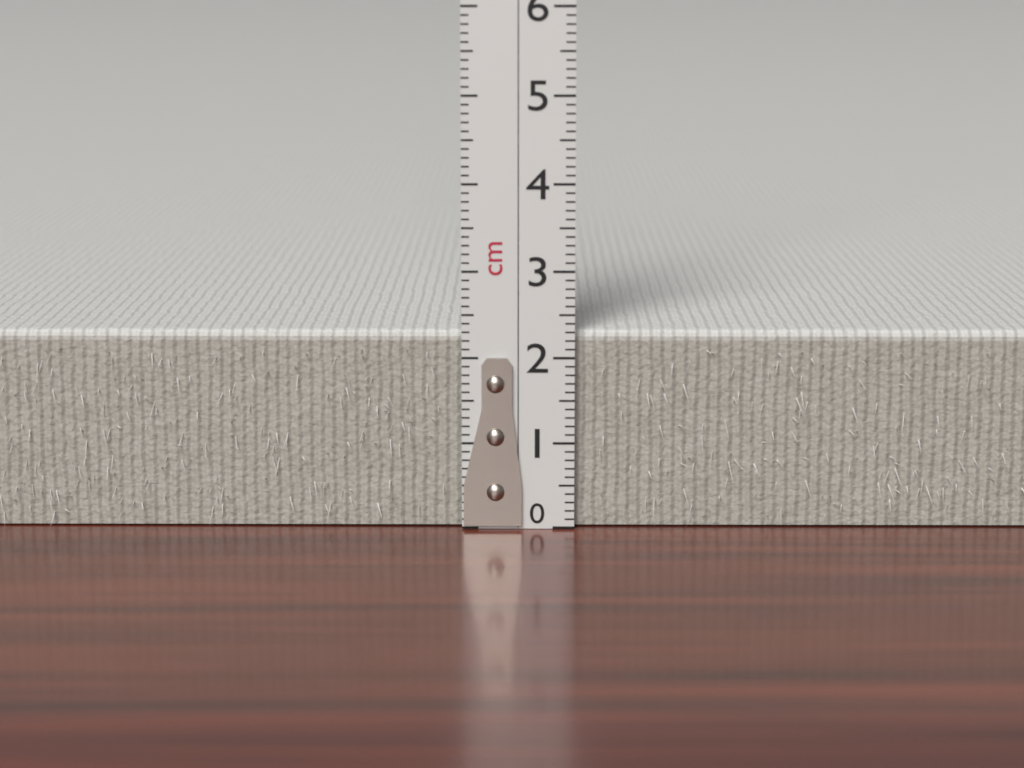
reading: 2.3 cm
